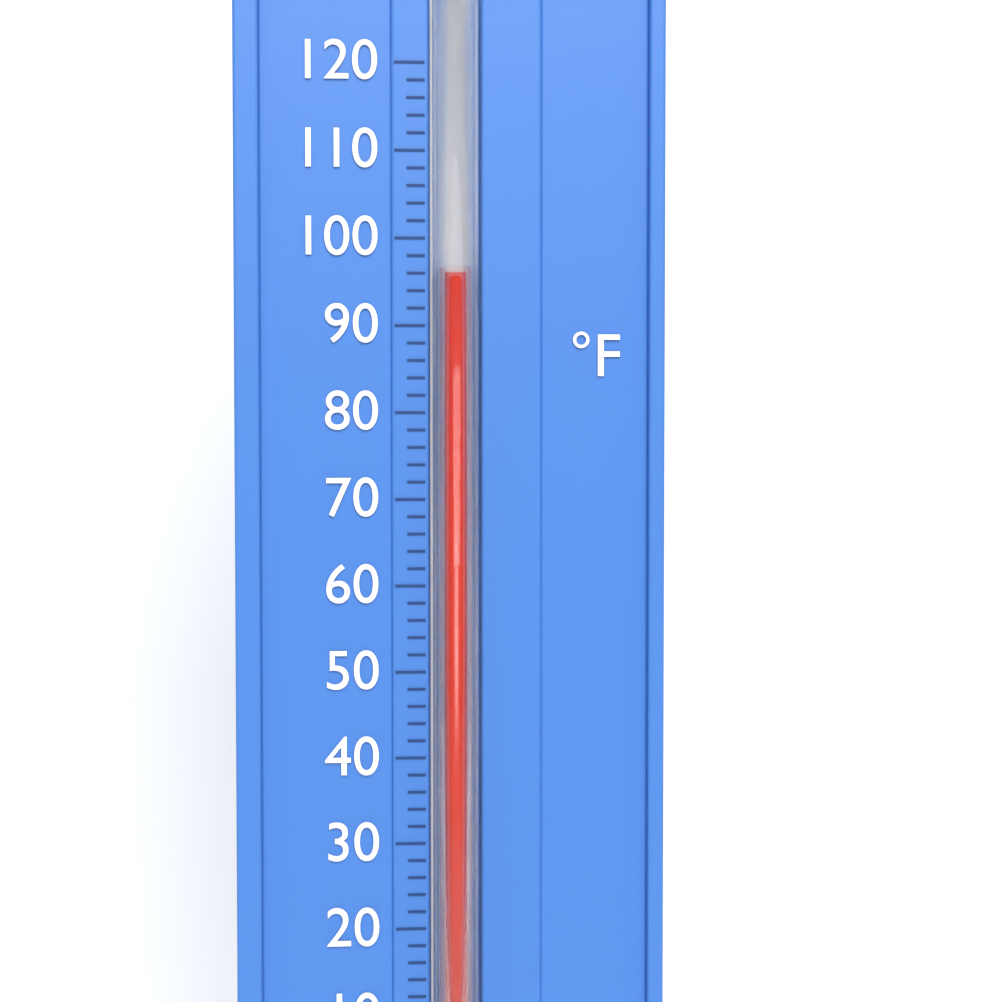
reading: 96 °F
